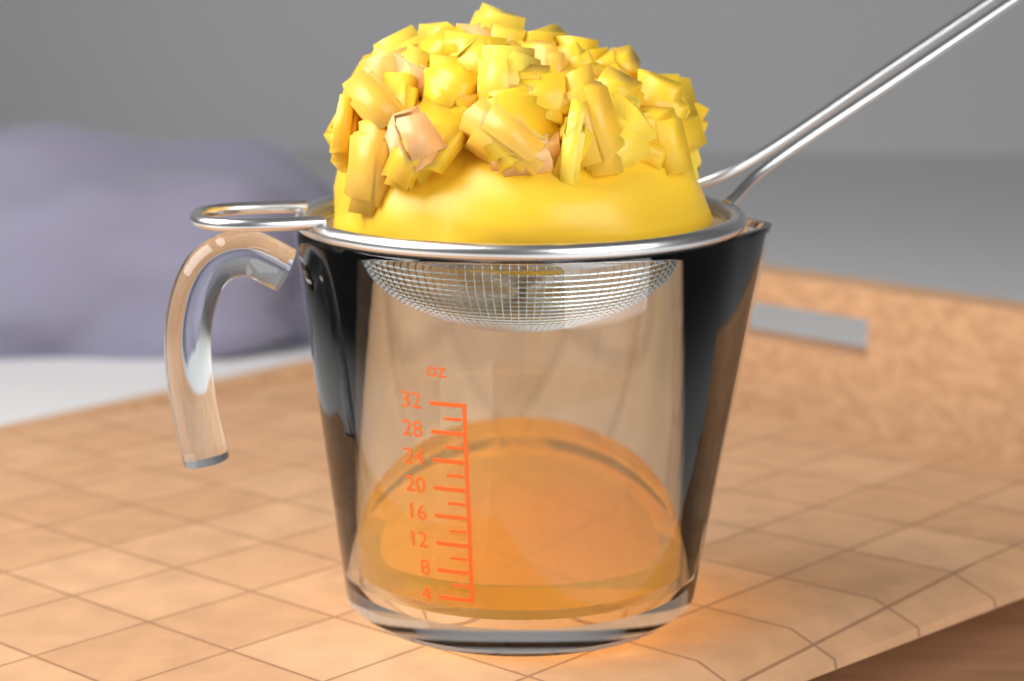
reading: 6 oz
